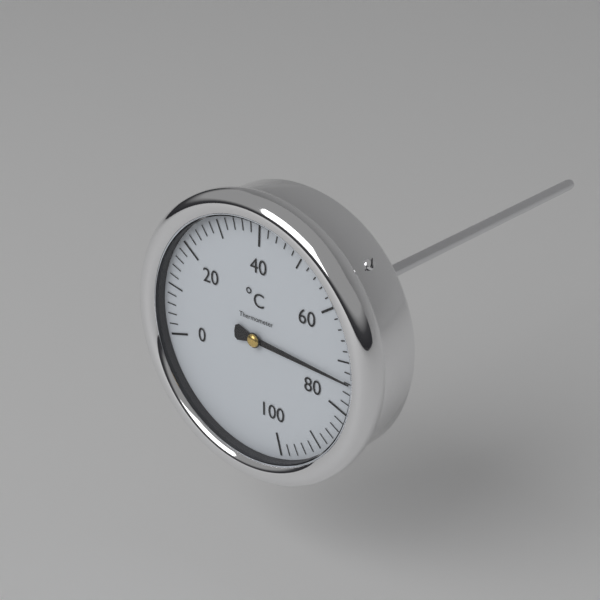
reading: 74 °C
